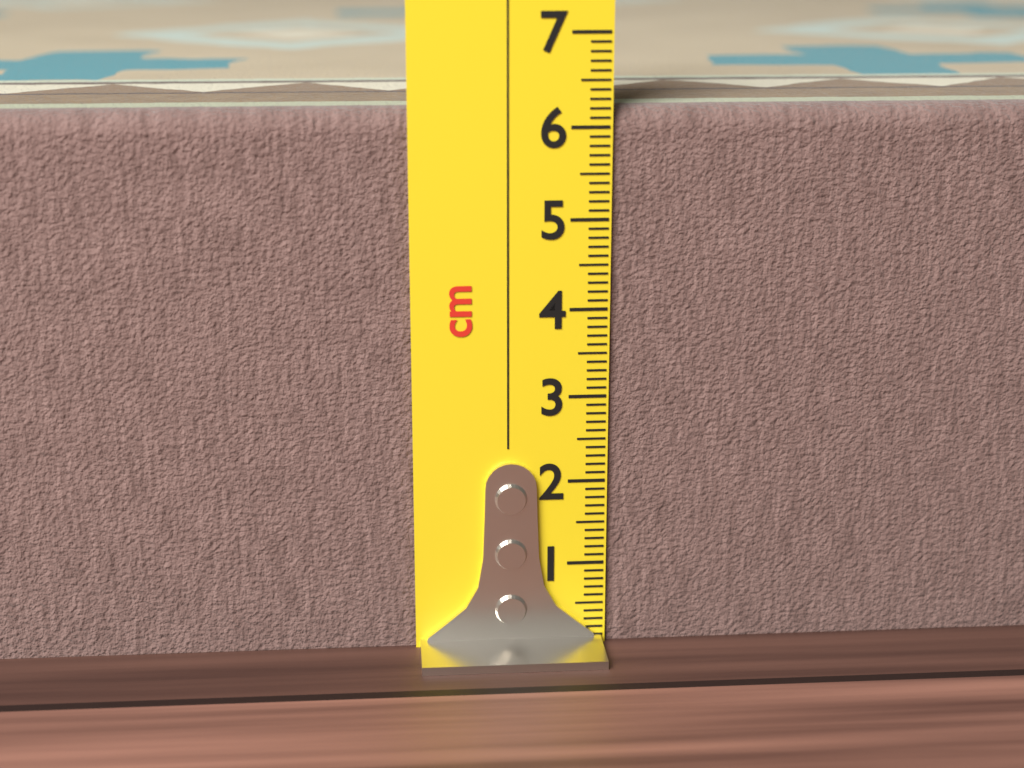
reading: 6.2 cm
